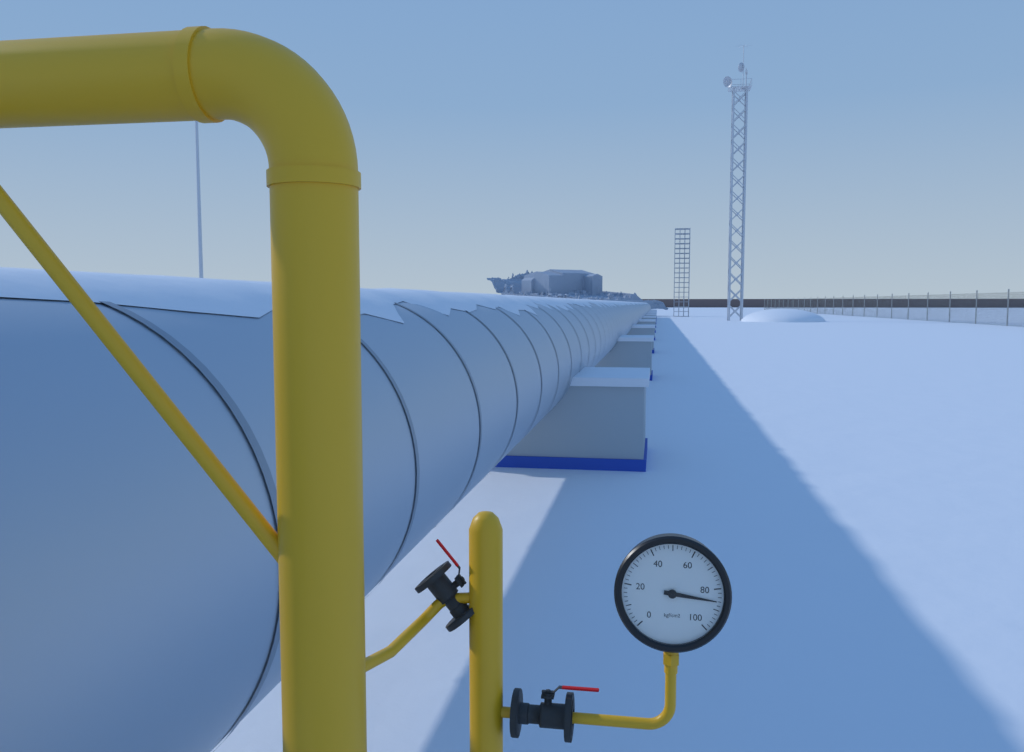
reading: 86 kgf/cm2
